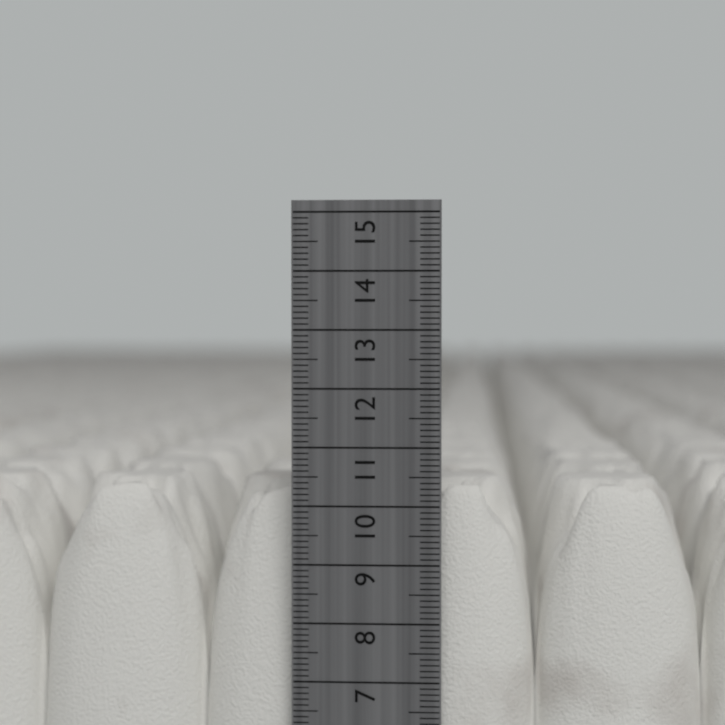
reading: 10.3 cm
